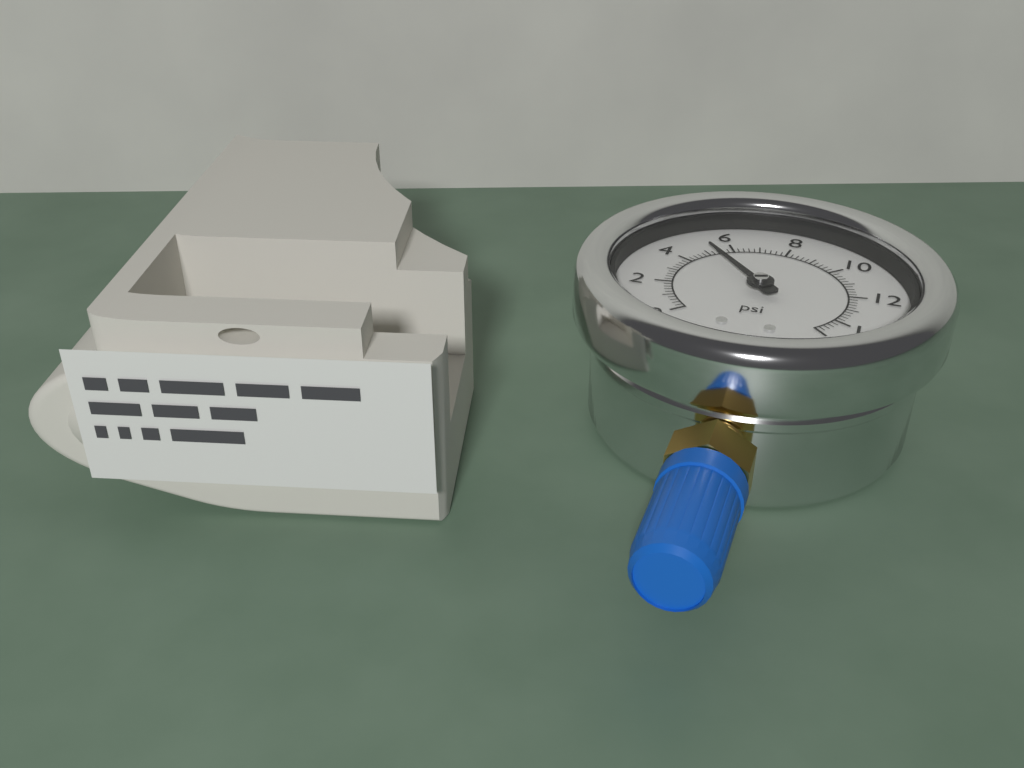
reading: 5.2 psi
